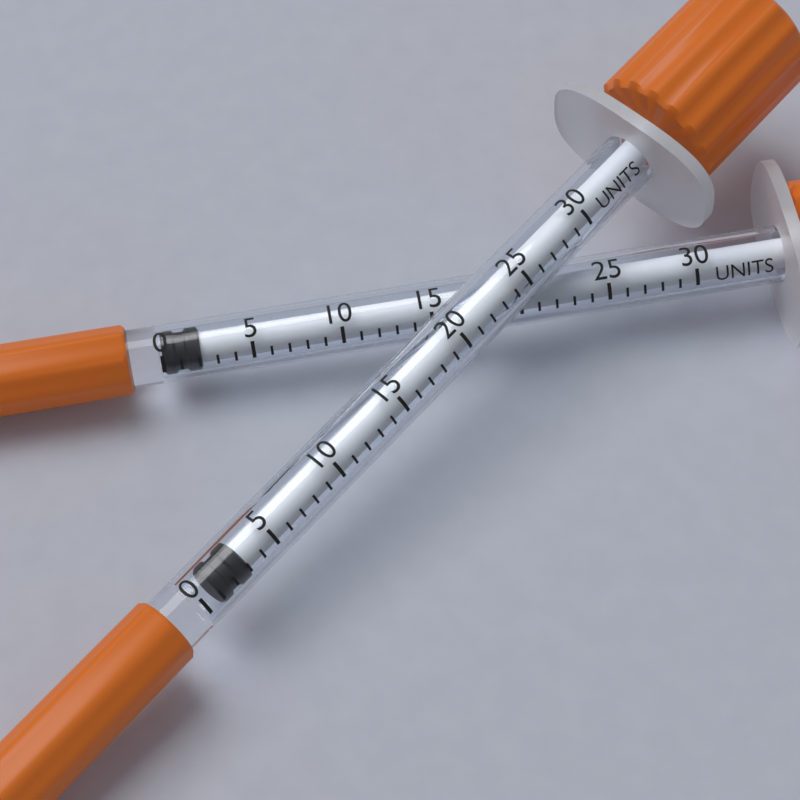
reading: 1 units
